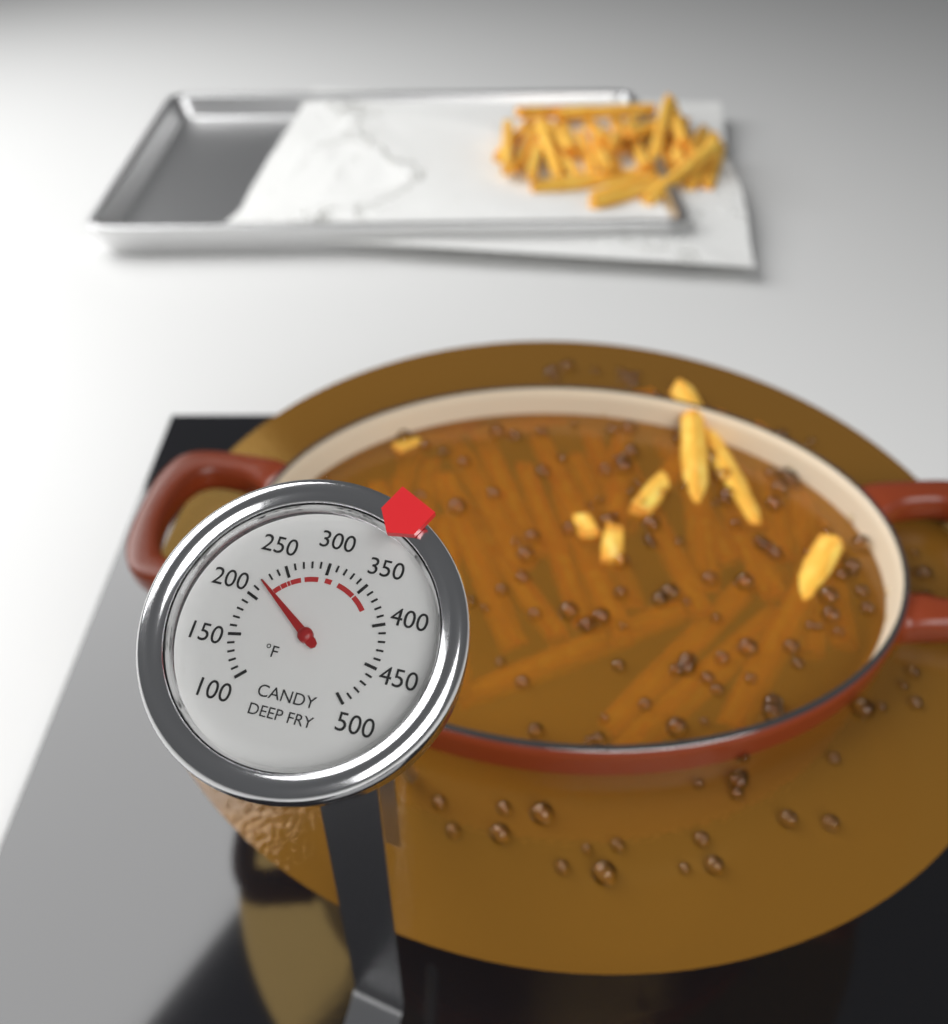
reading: 220 °F
